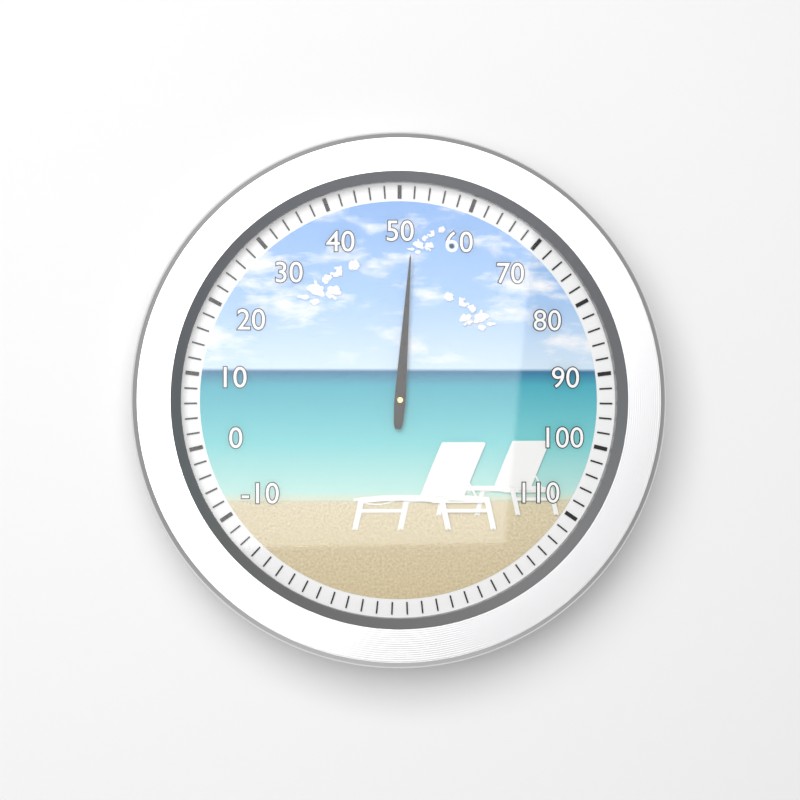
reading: 52 (no unit)
